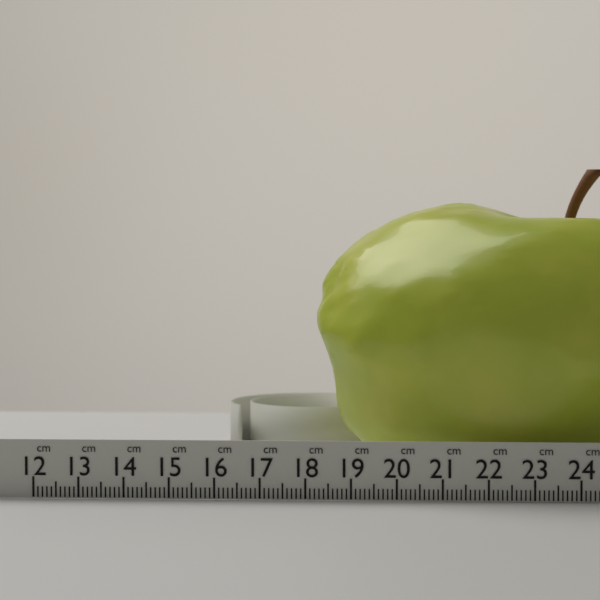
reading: 18.0 cm
